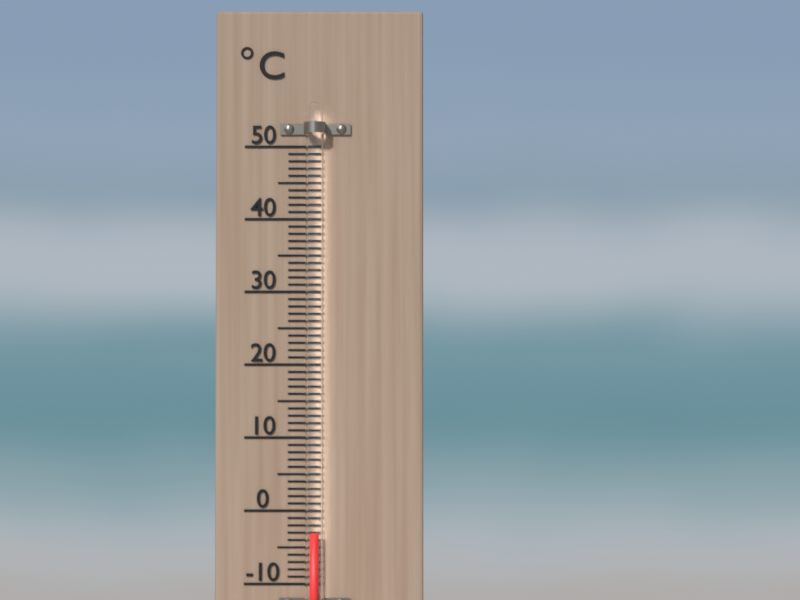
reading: -3 °C
